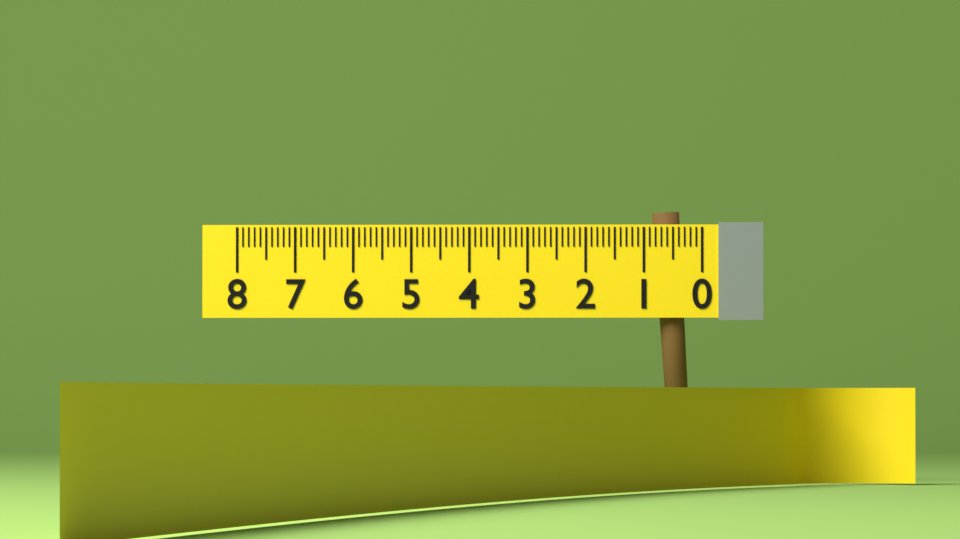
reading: 0.8 (no unit)
